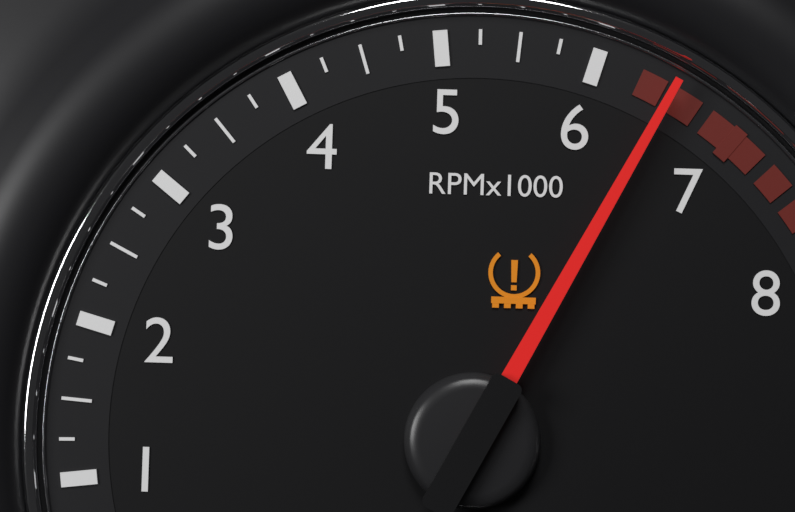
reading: 6.50 RPM x1000
